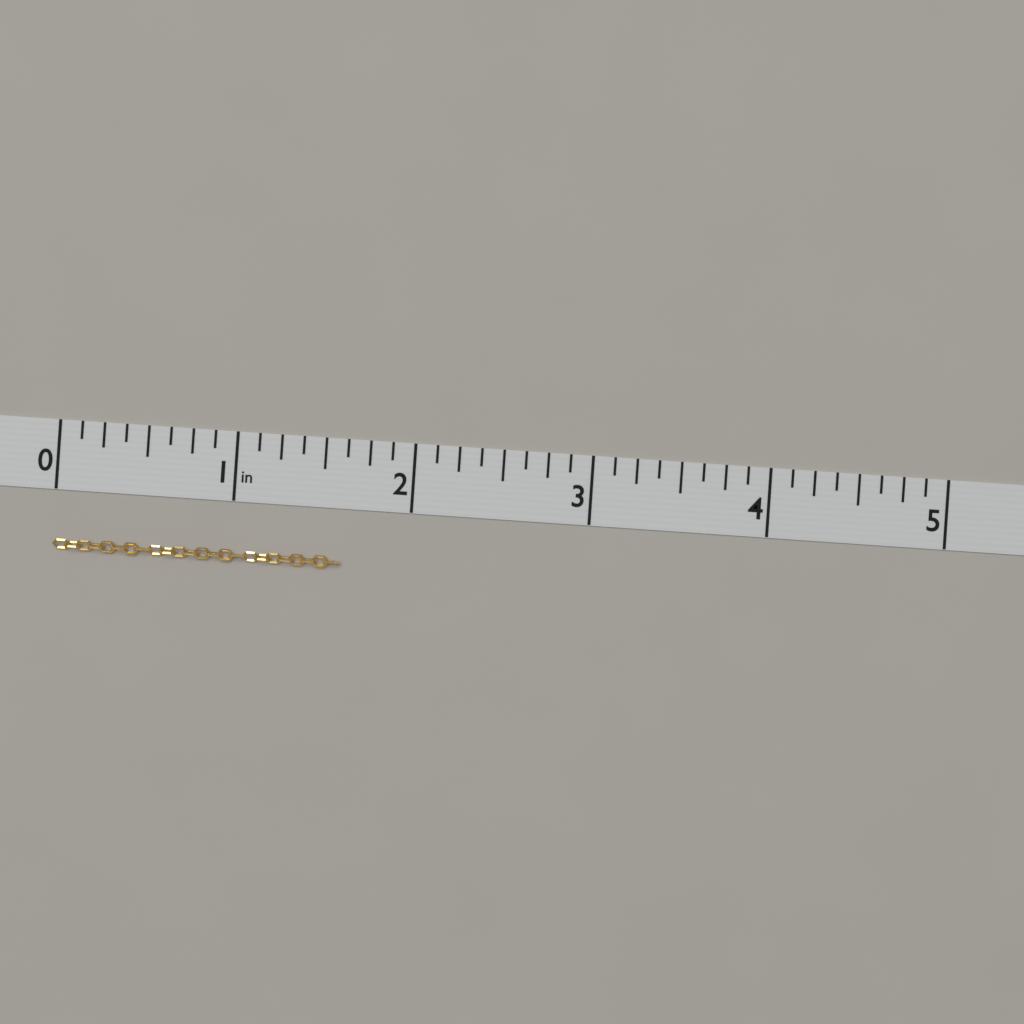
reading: 1.625 in
